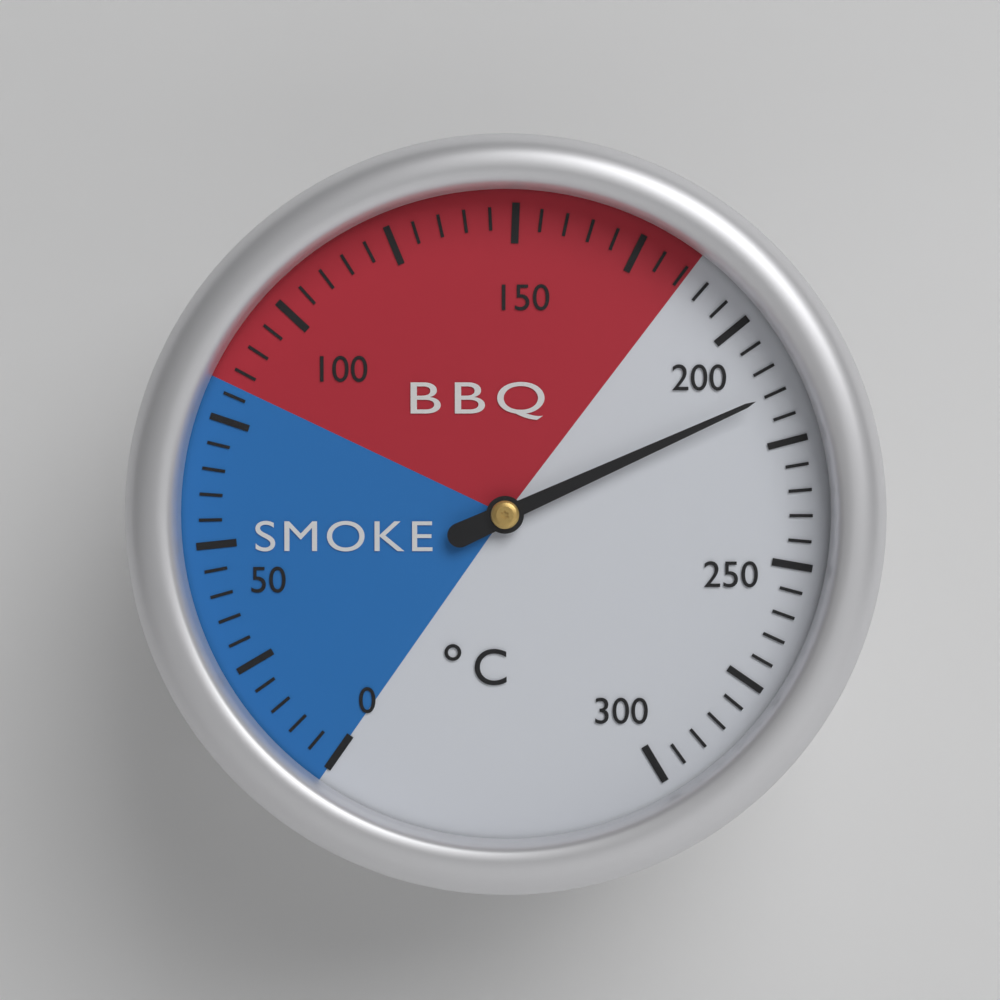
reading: 215 °C
